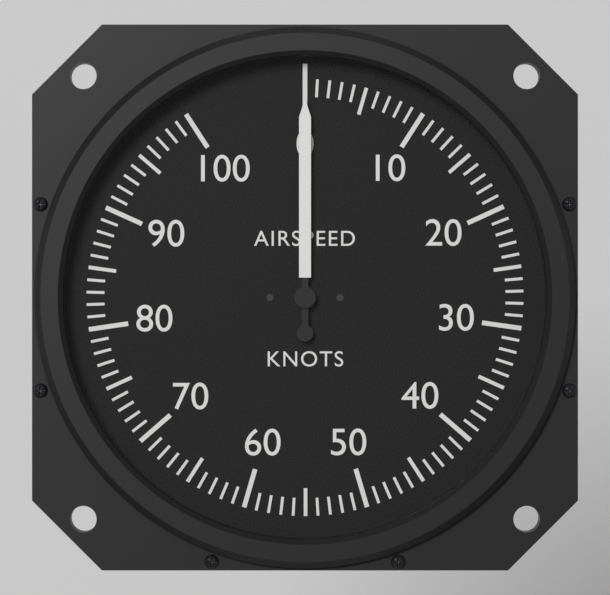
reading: 0 knots
